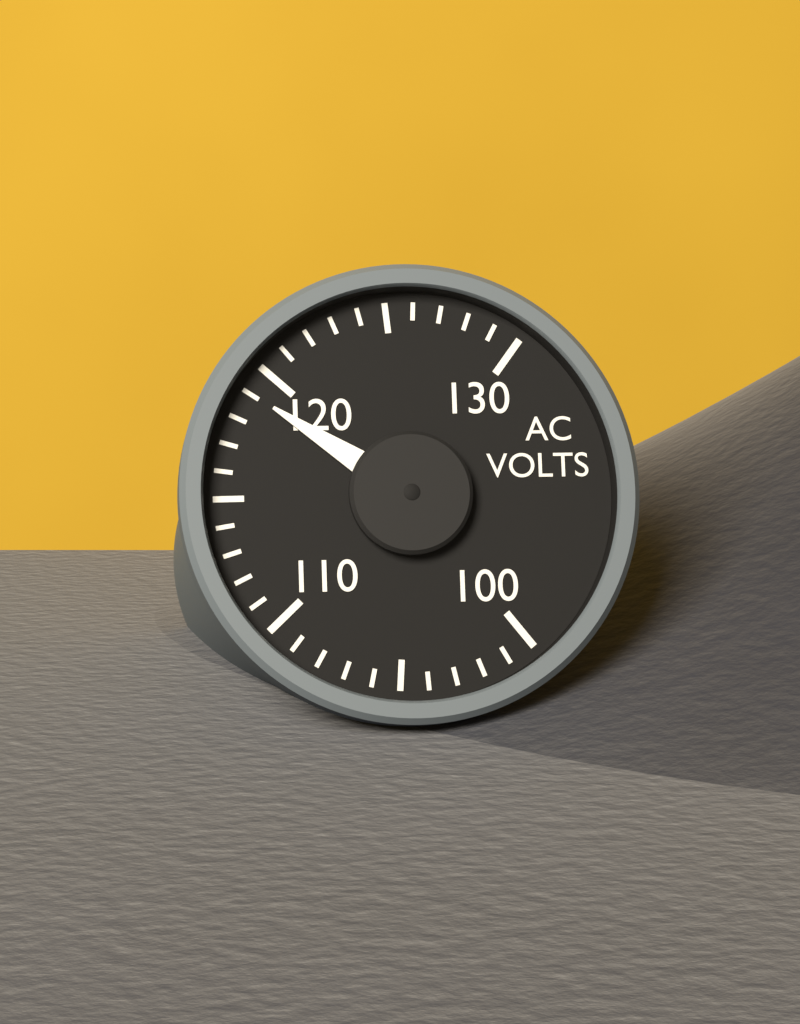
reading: 119 V
